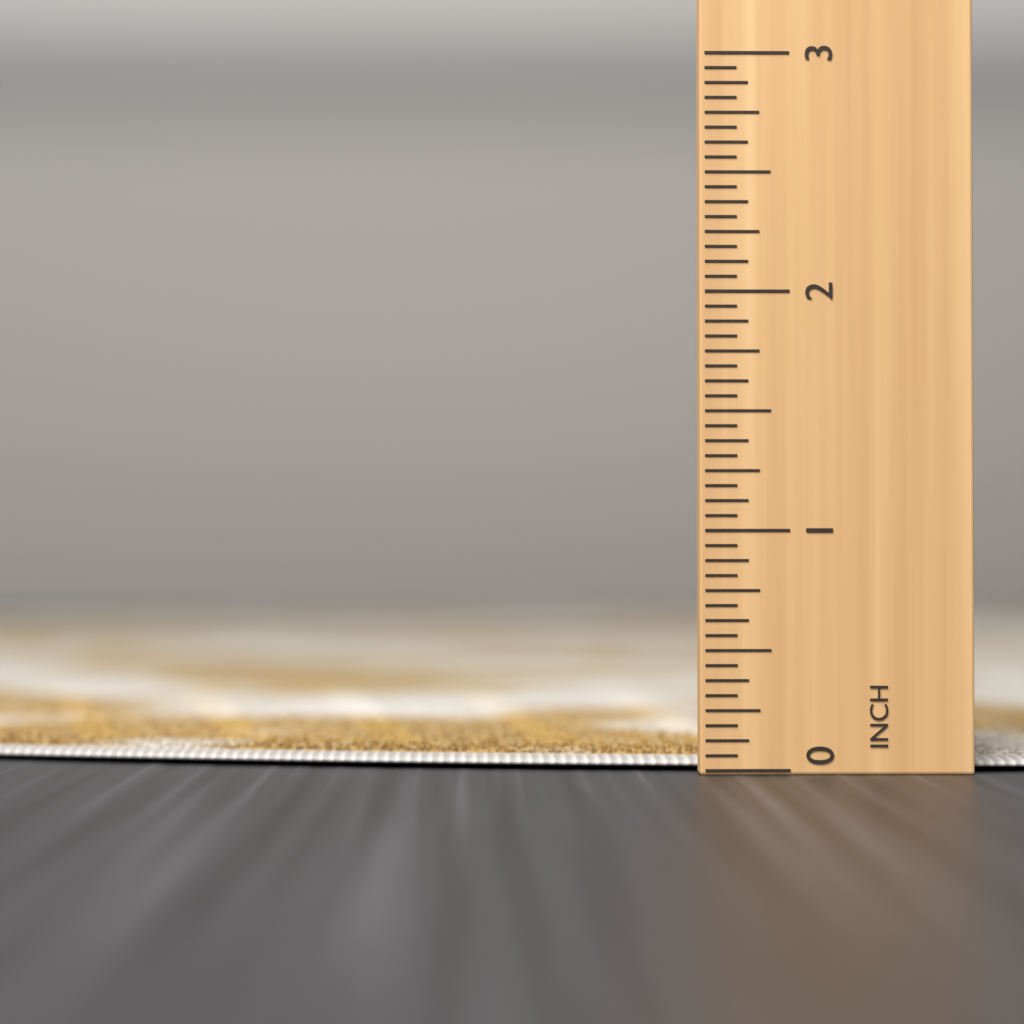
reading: 0.0625 in
